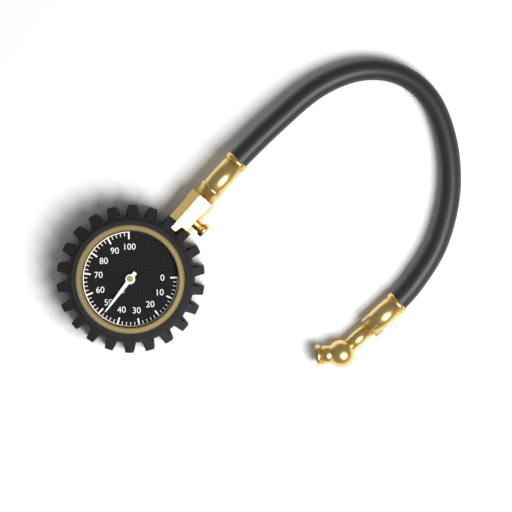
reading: 48 psi
